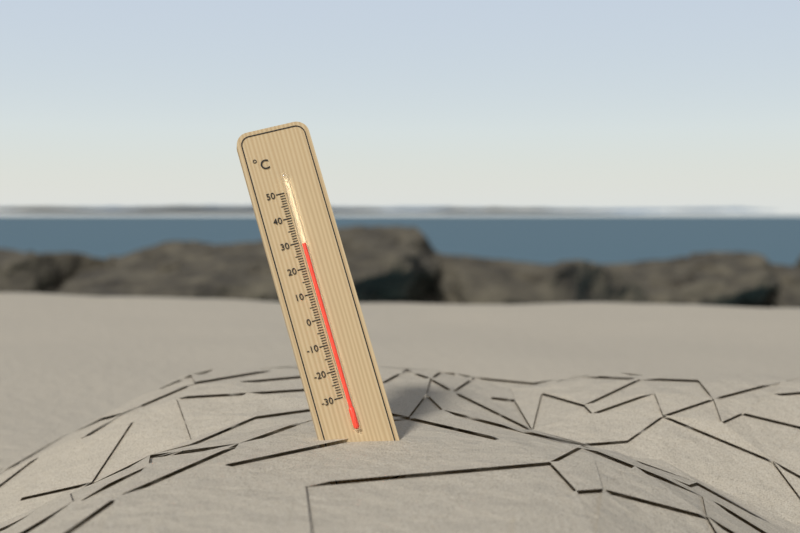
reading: 29 °C
